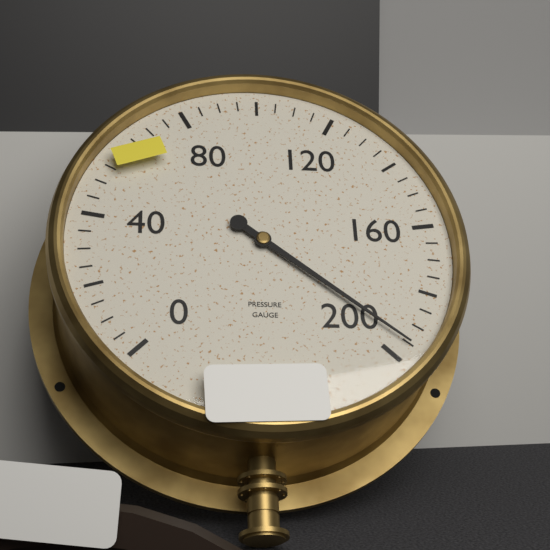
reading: 195 (no unit)
